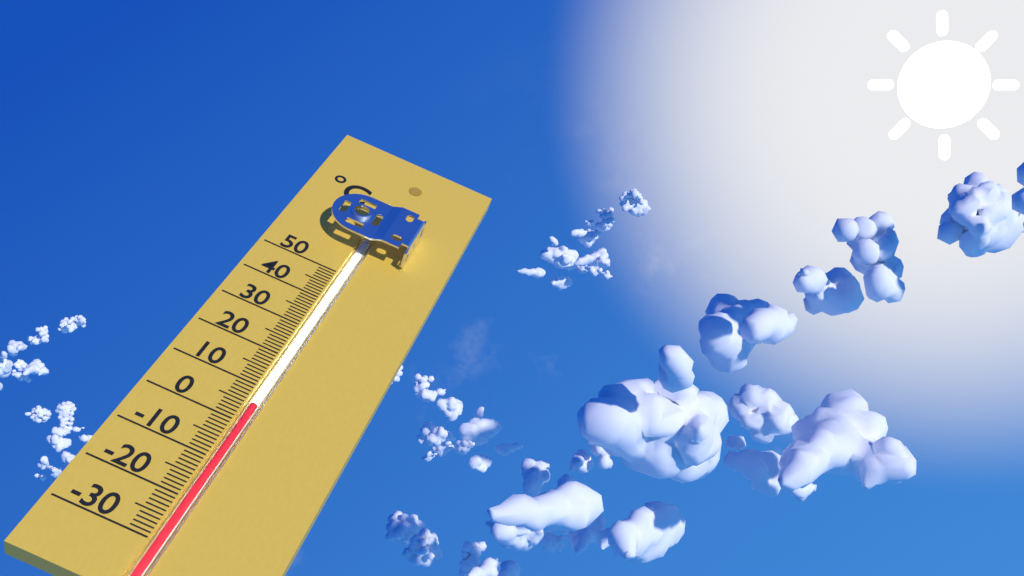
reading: 5 °C
